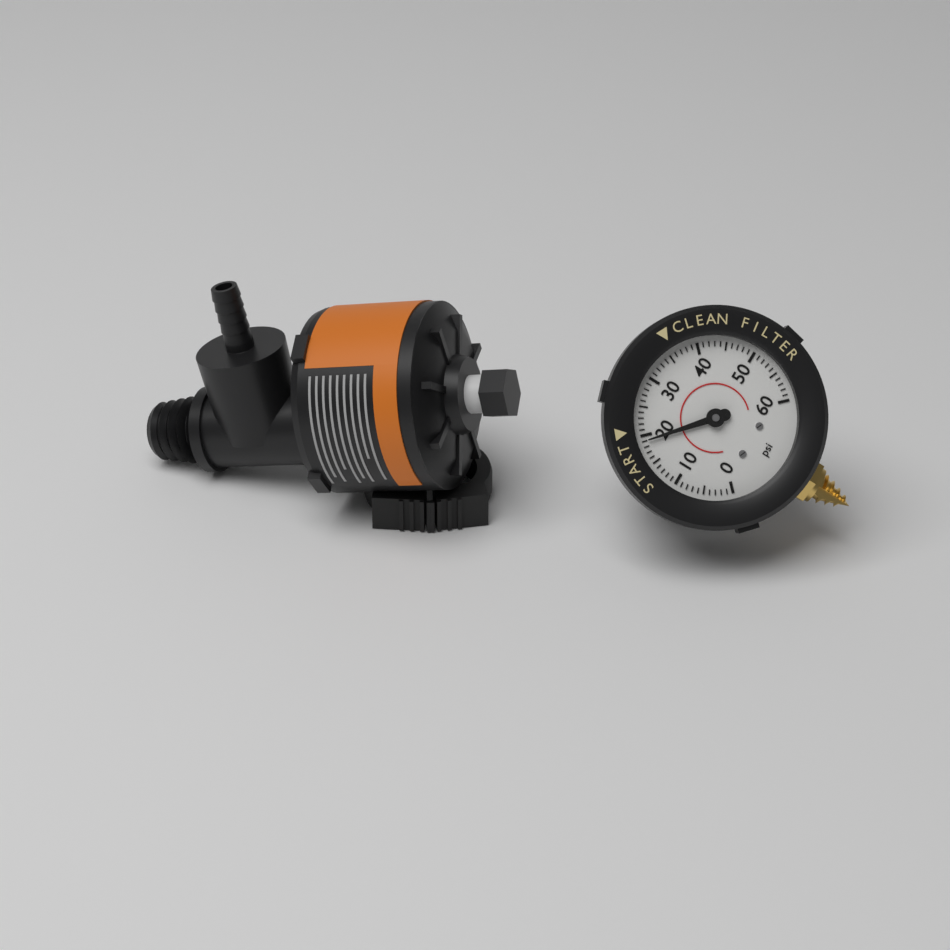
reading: 19 psi
